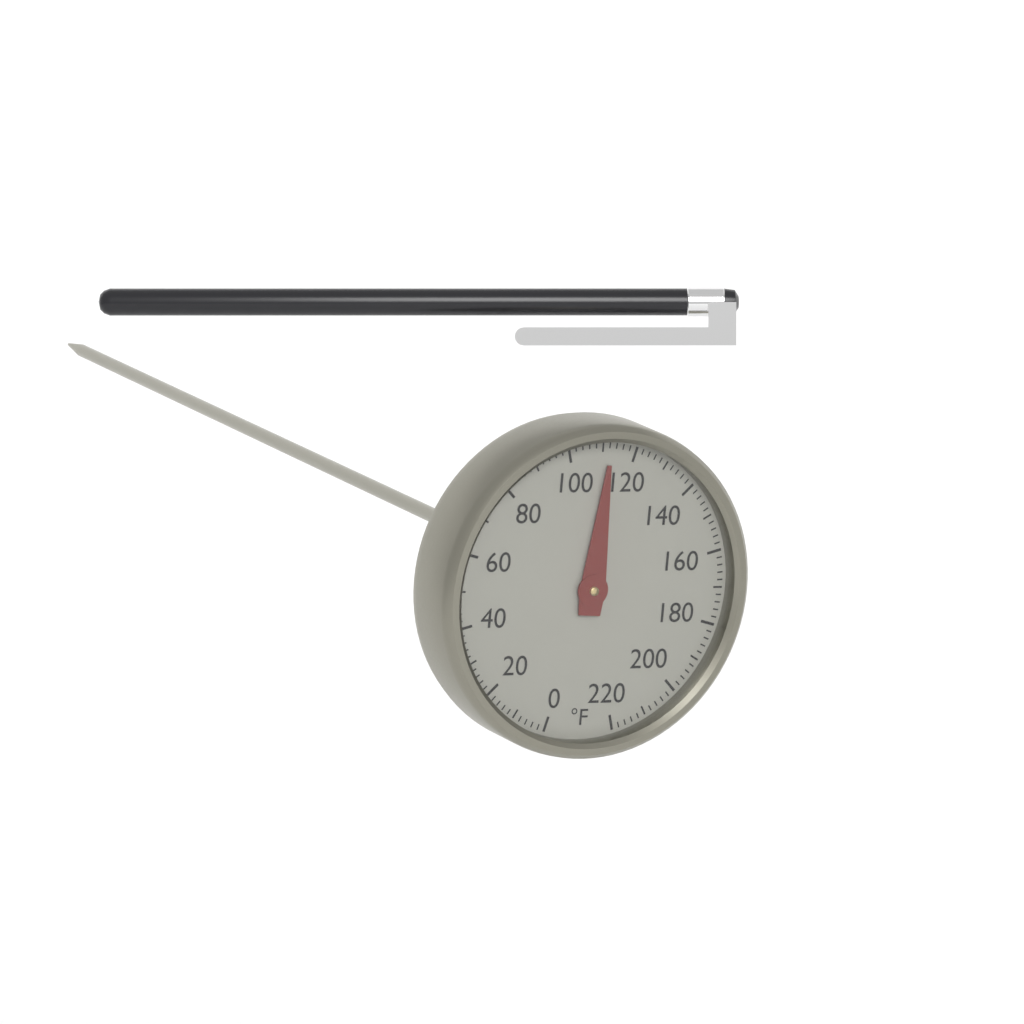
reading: 112 °F
